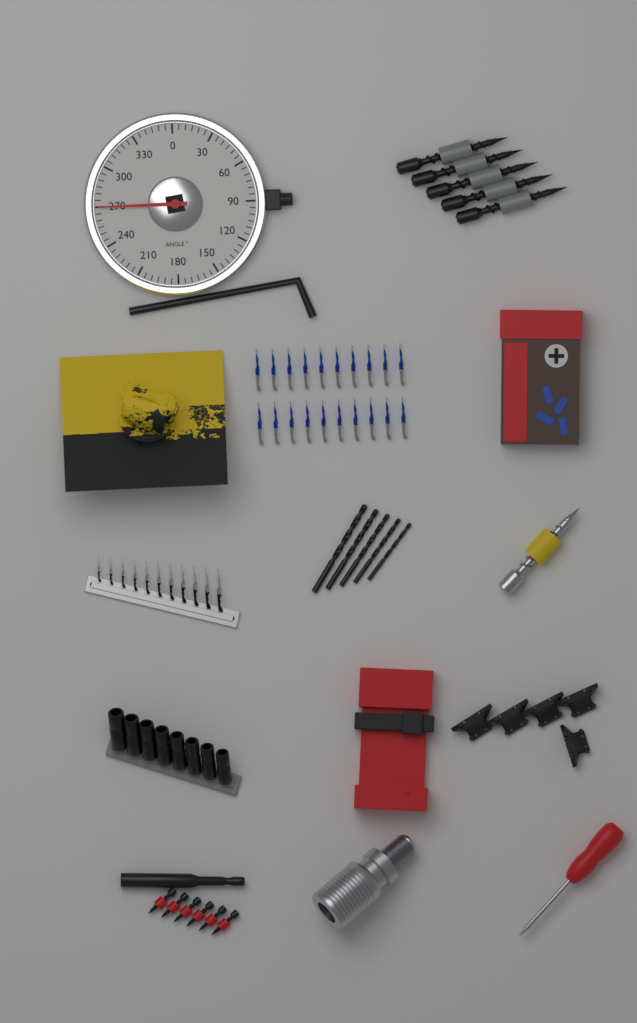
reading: 270 °
